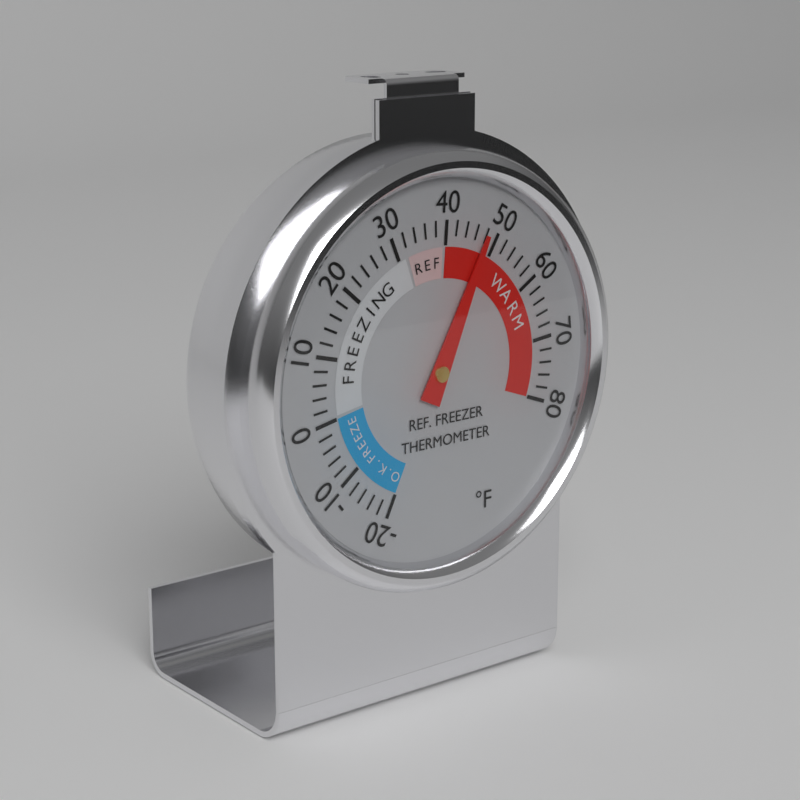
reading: 48 °F
